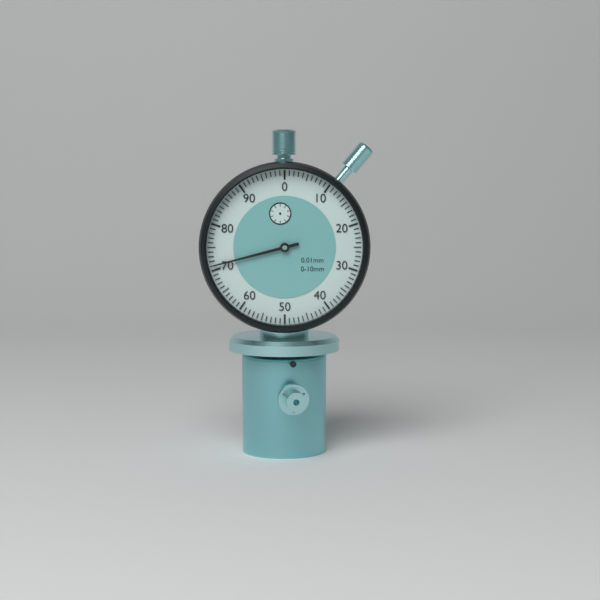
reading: 0.71 mm
